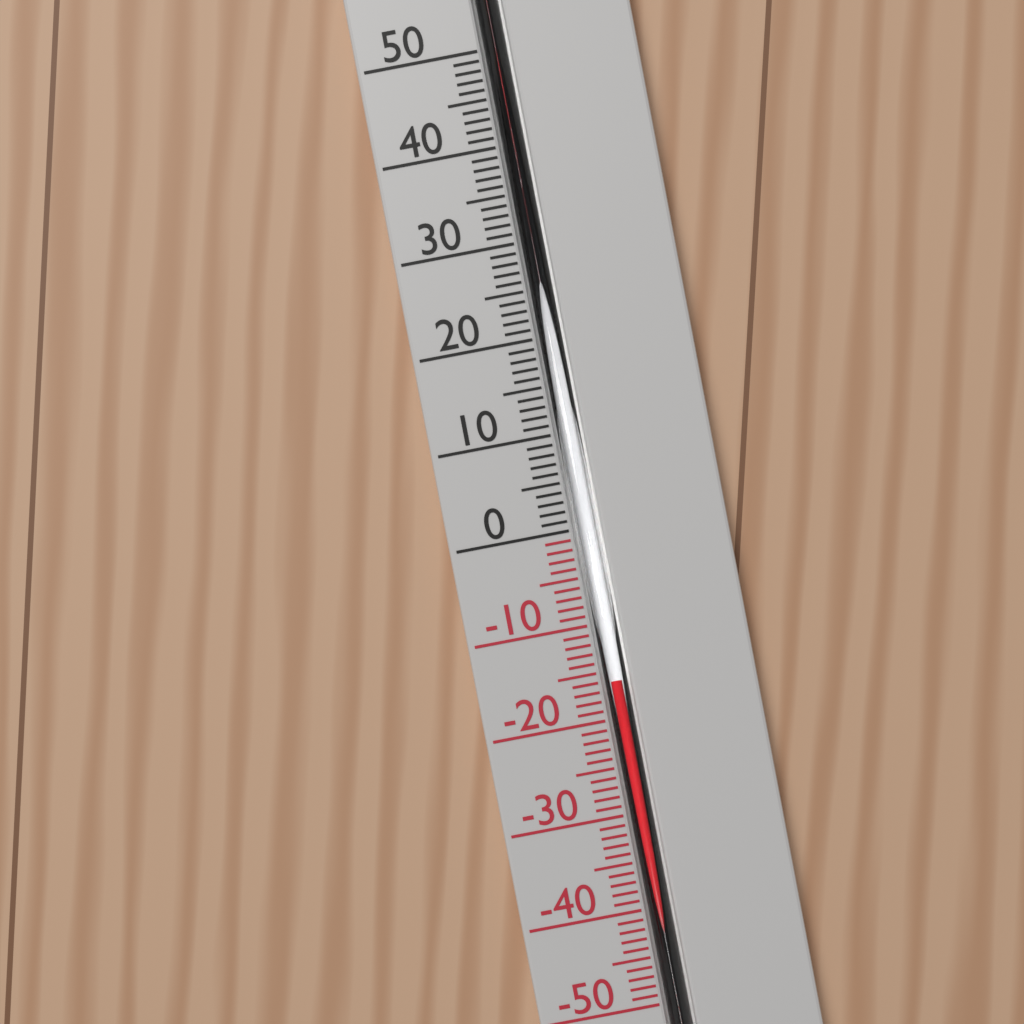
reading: -16 °C
